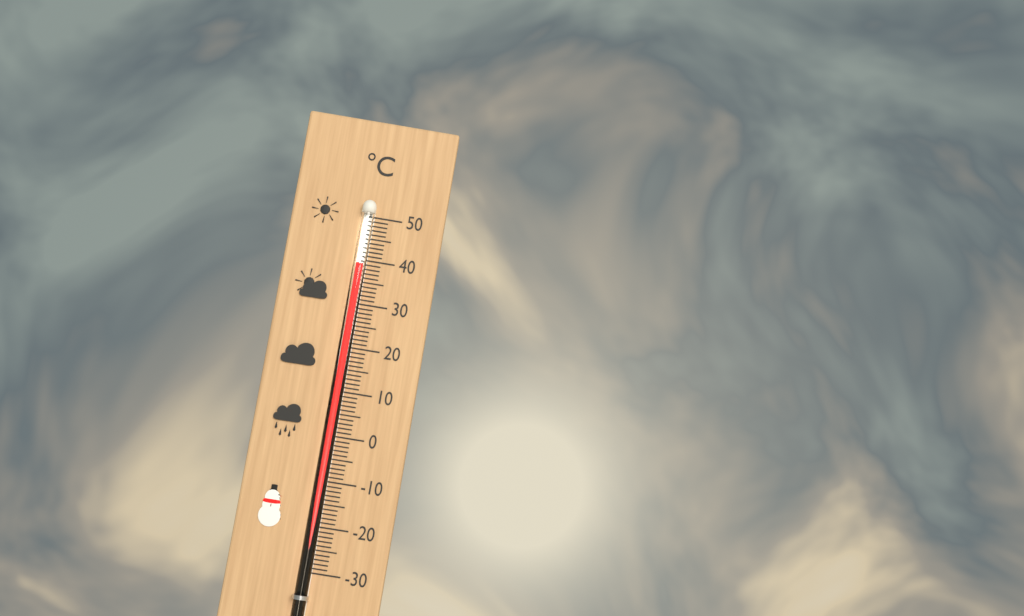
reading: 39 °C
